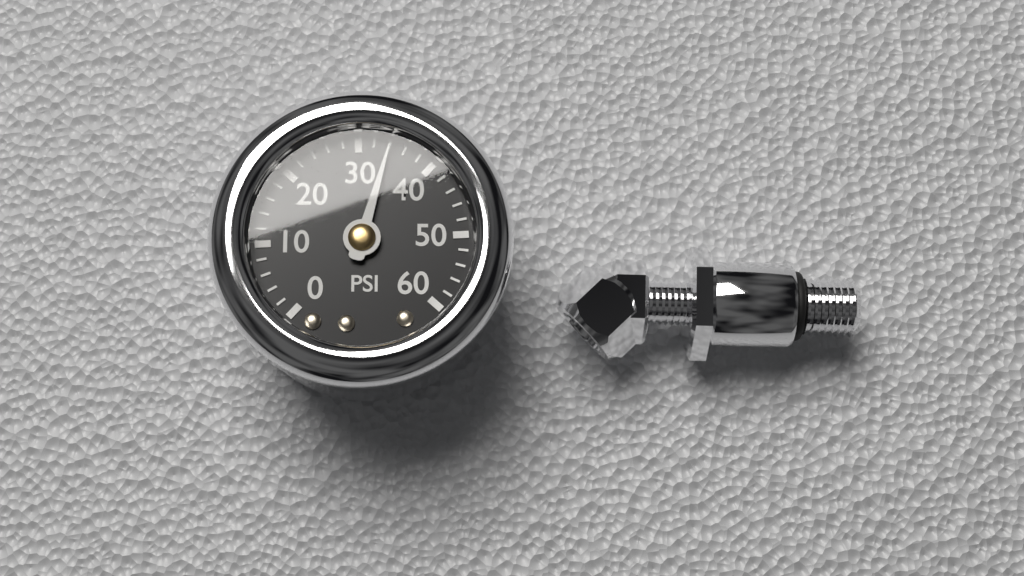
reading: 34 psi
